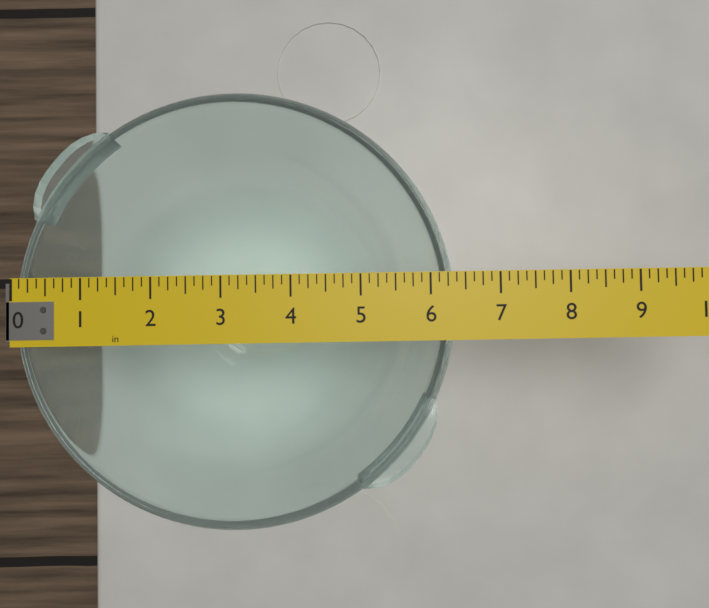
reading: 6.375 in
